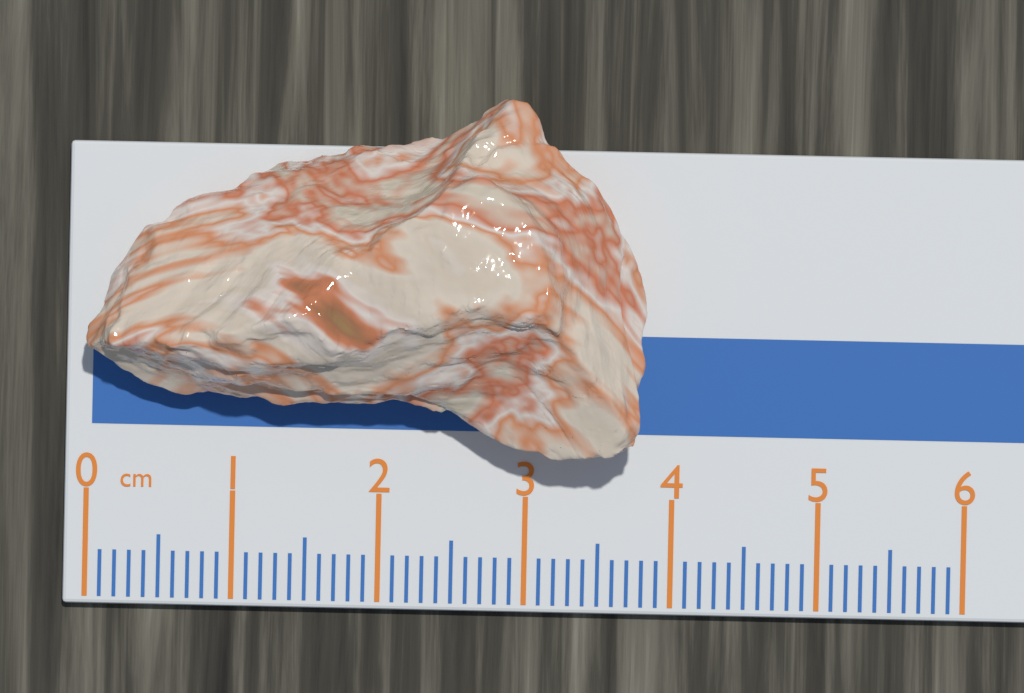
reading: 3.8 cm
